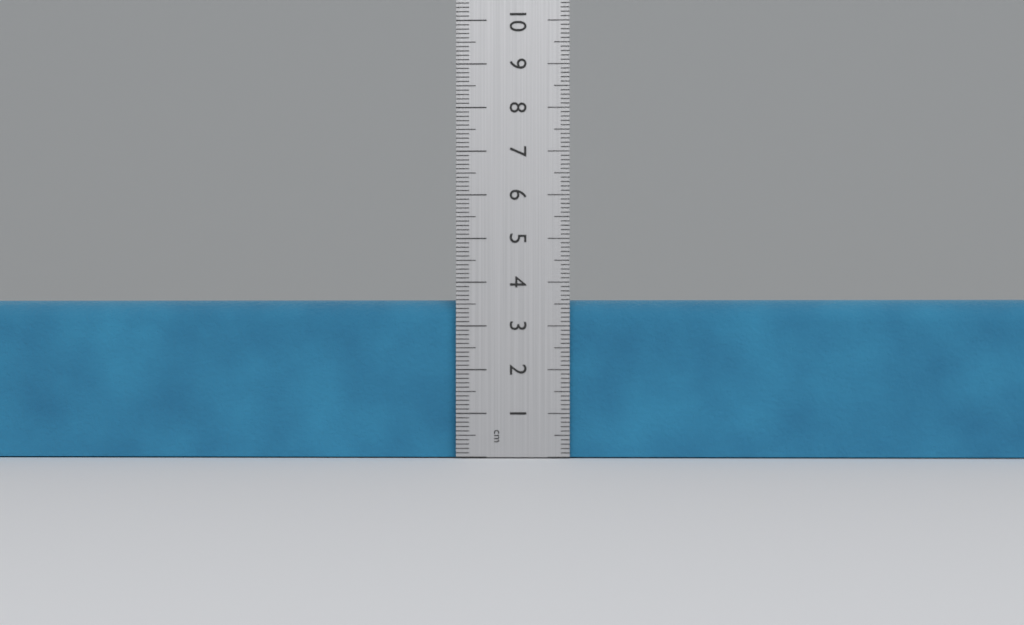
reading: 3.6 cm
